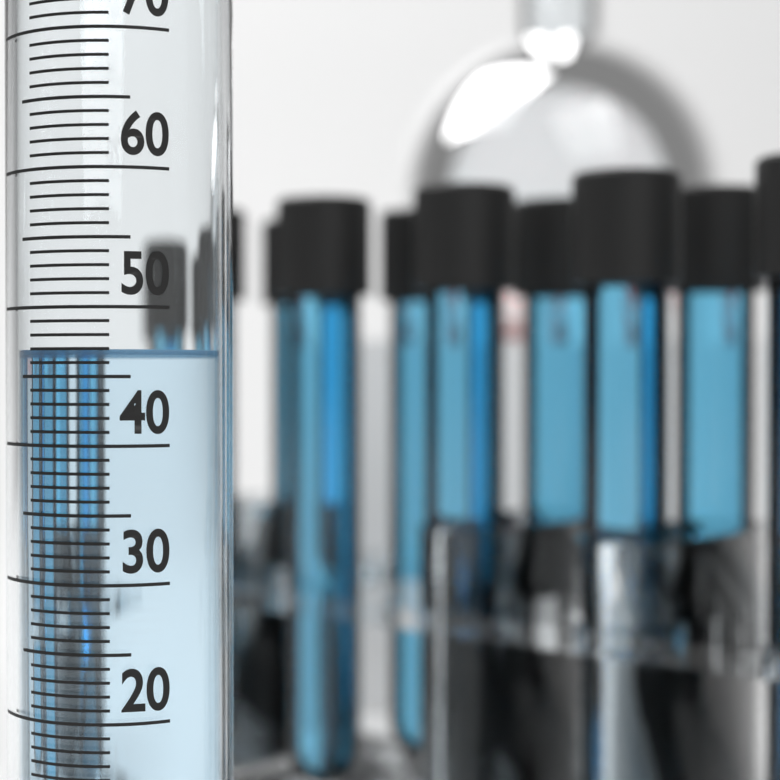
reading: 47 ml
